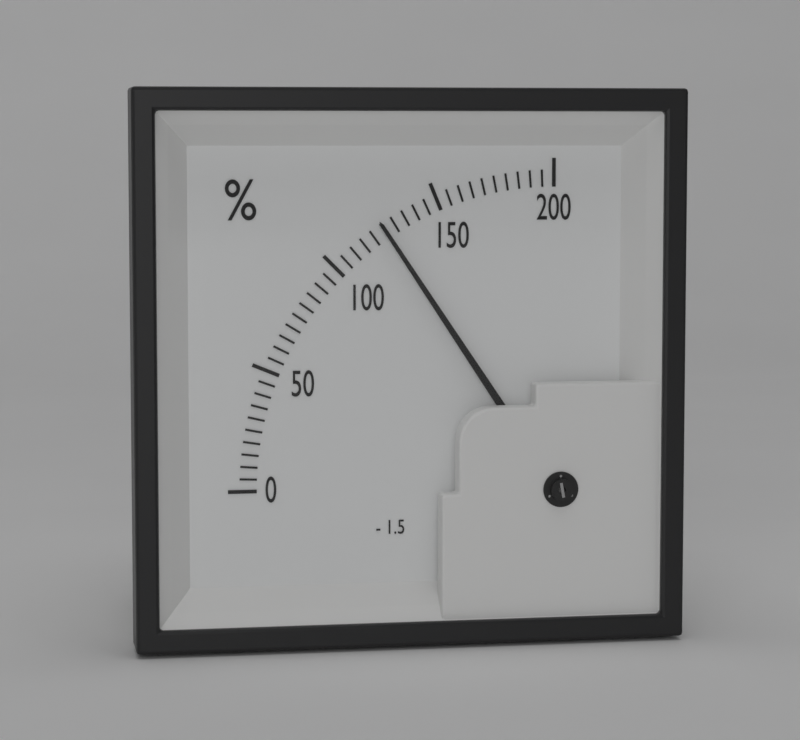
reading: 125 %
